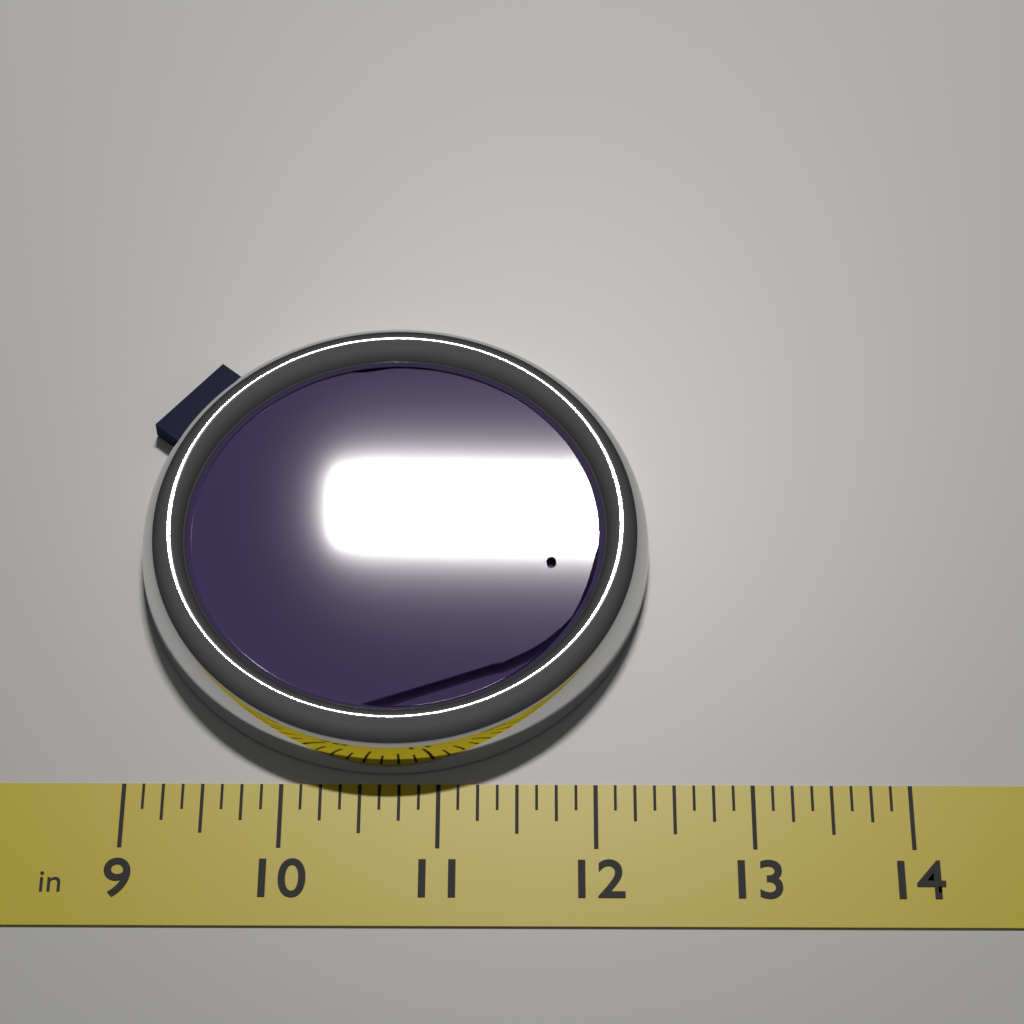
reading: 12.375 in
